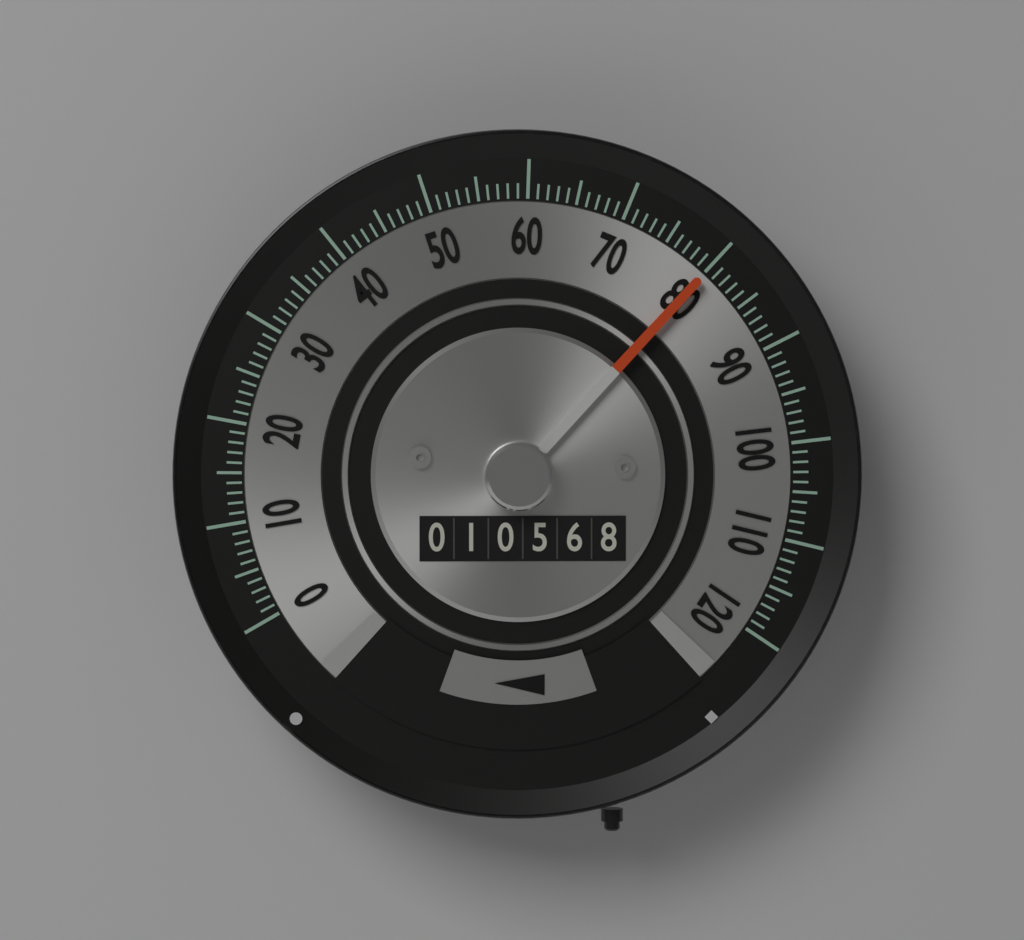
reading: 80 (no unit)
